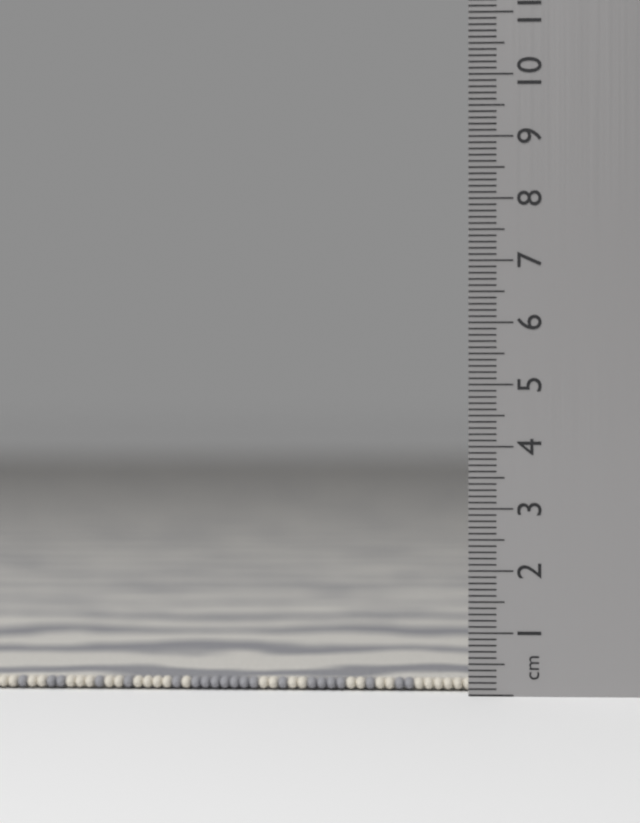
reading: 0.2 cm
